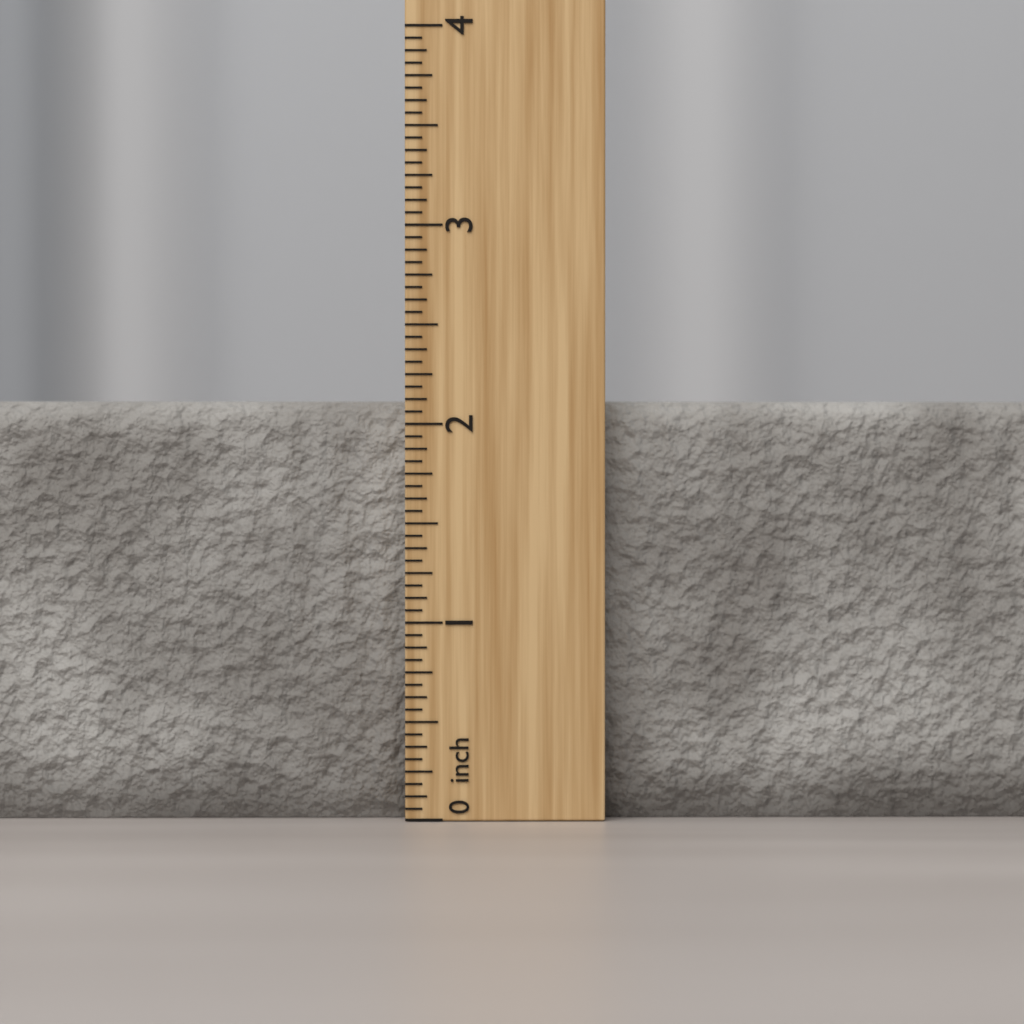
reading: 2.1250 inch
